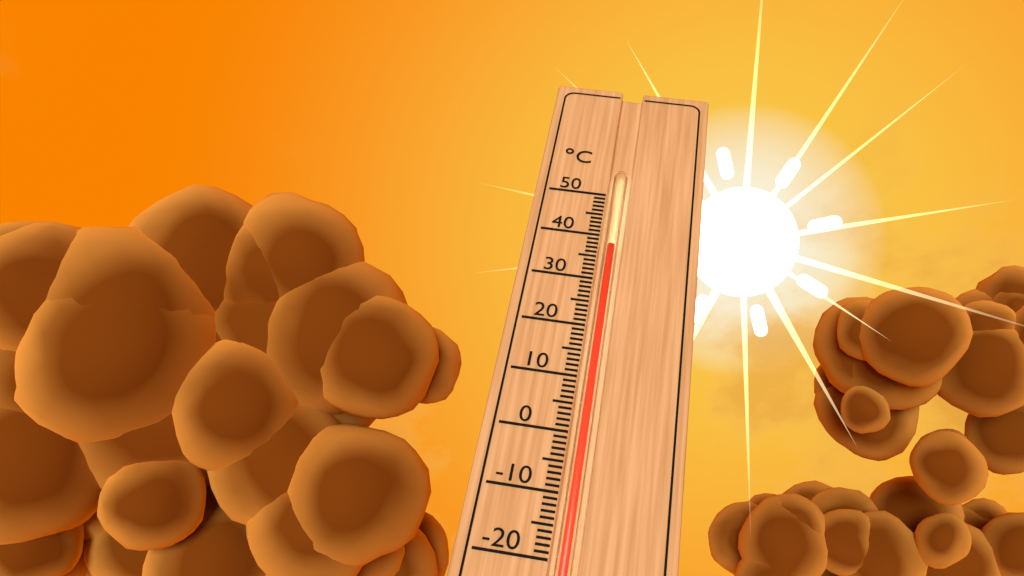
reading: 38 °C
